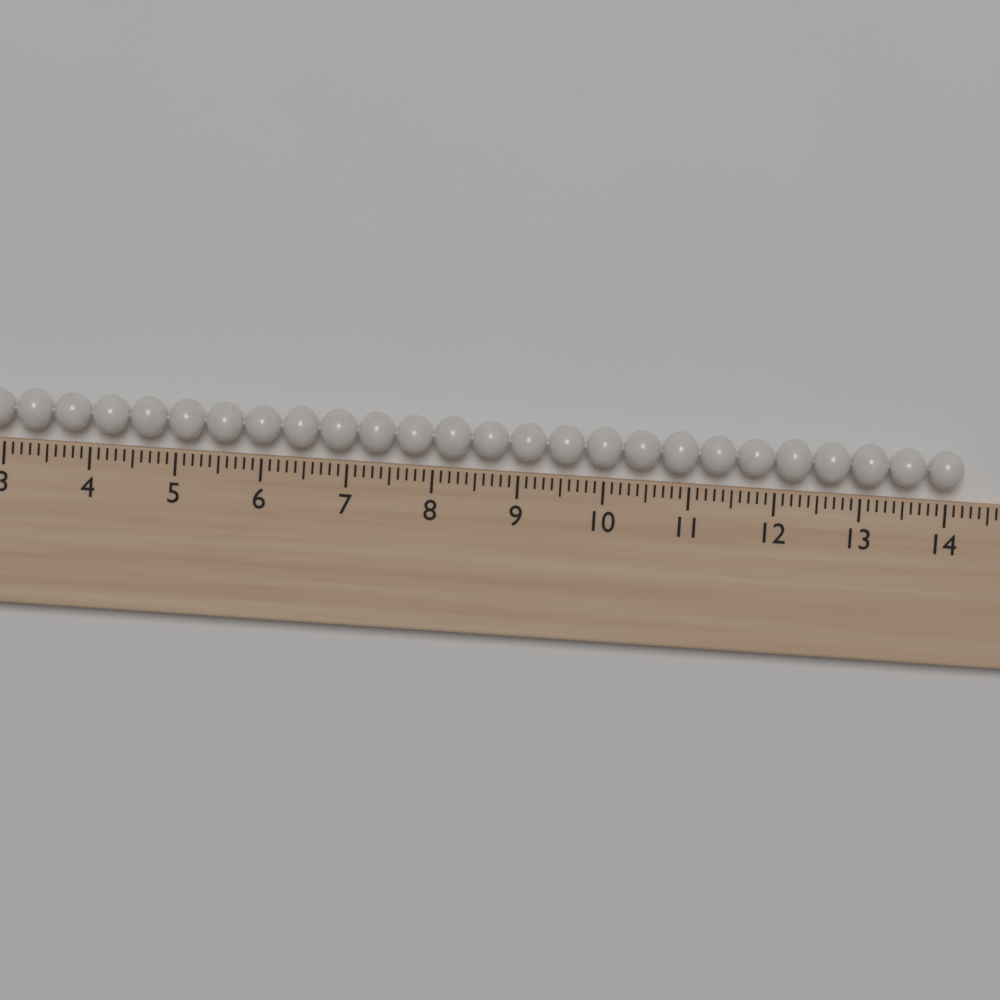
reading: 14.2 cm
